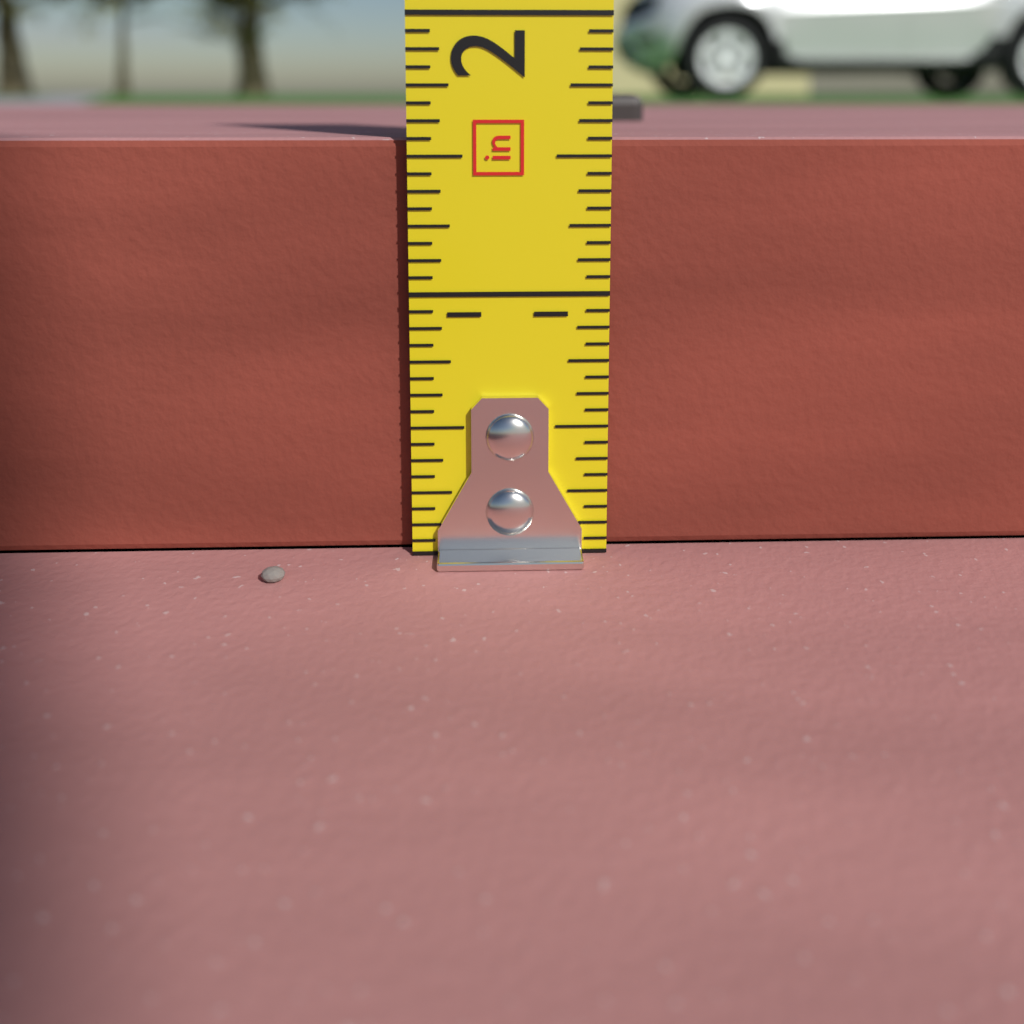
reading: 1.5625 in
